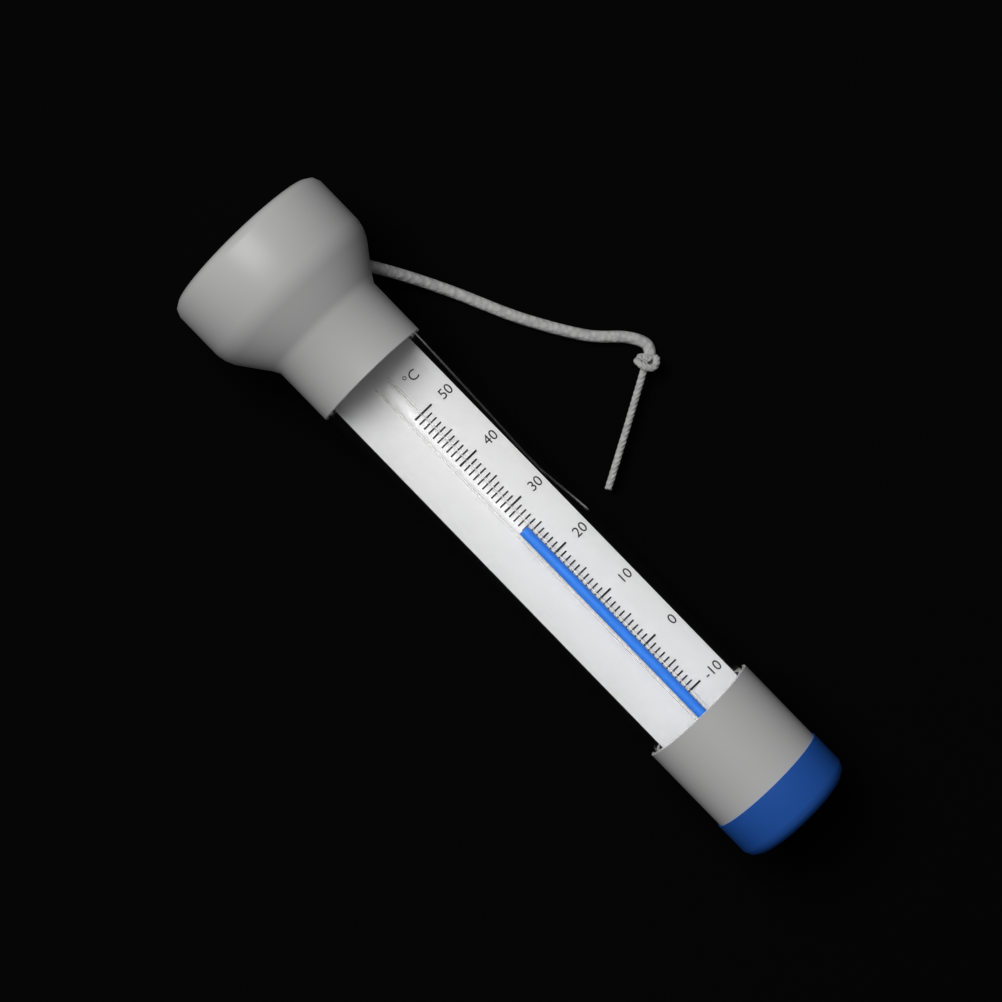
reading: 26 °C
